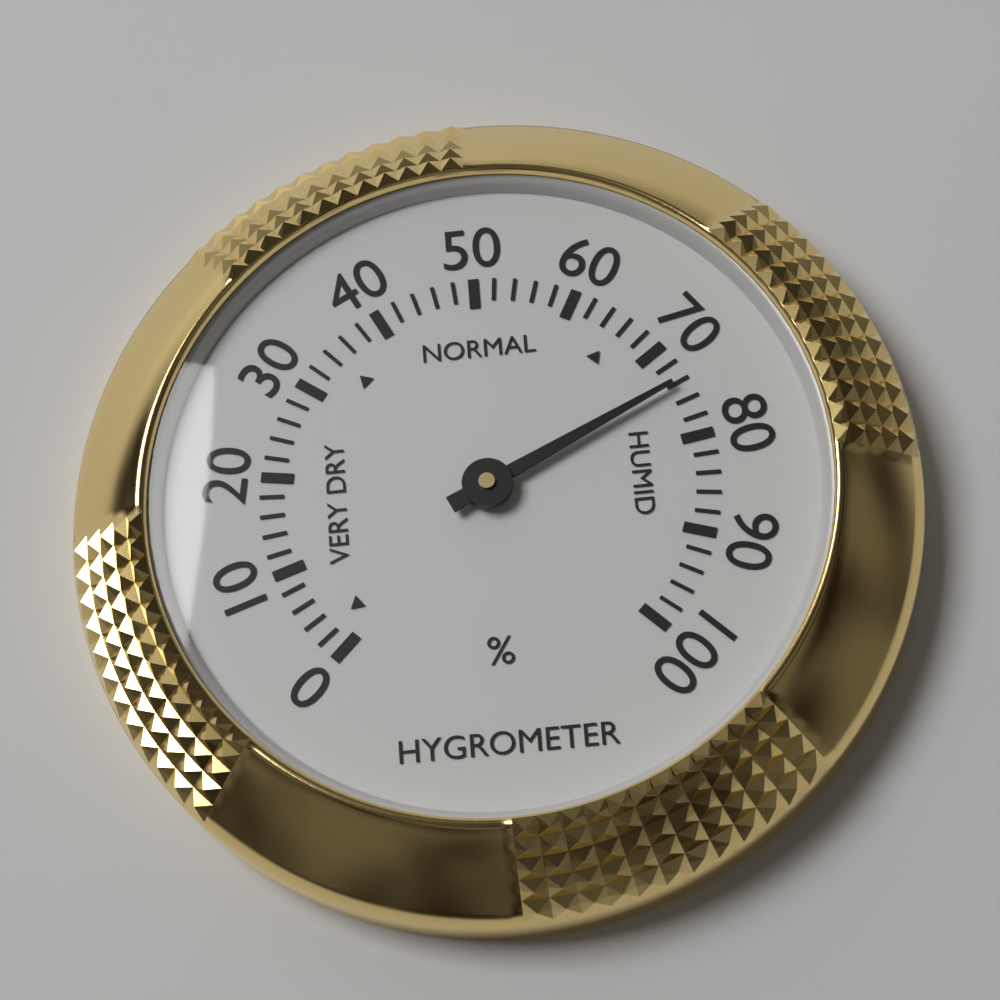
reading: 74 %
